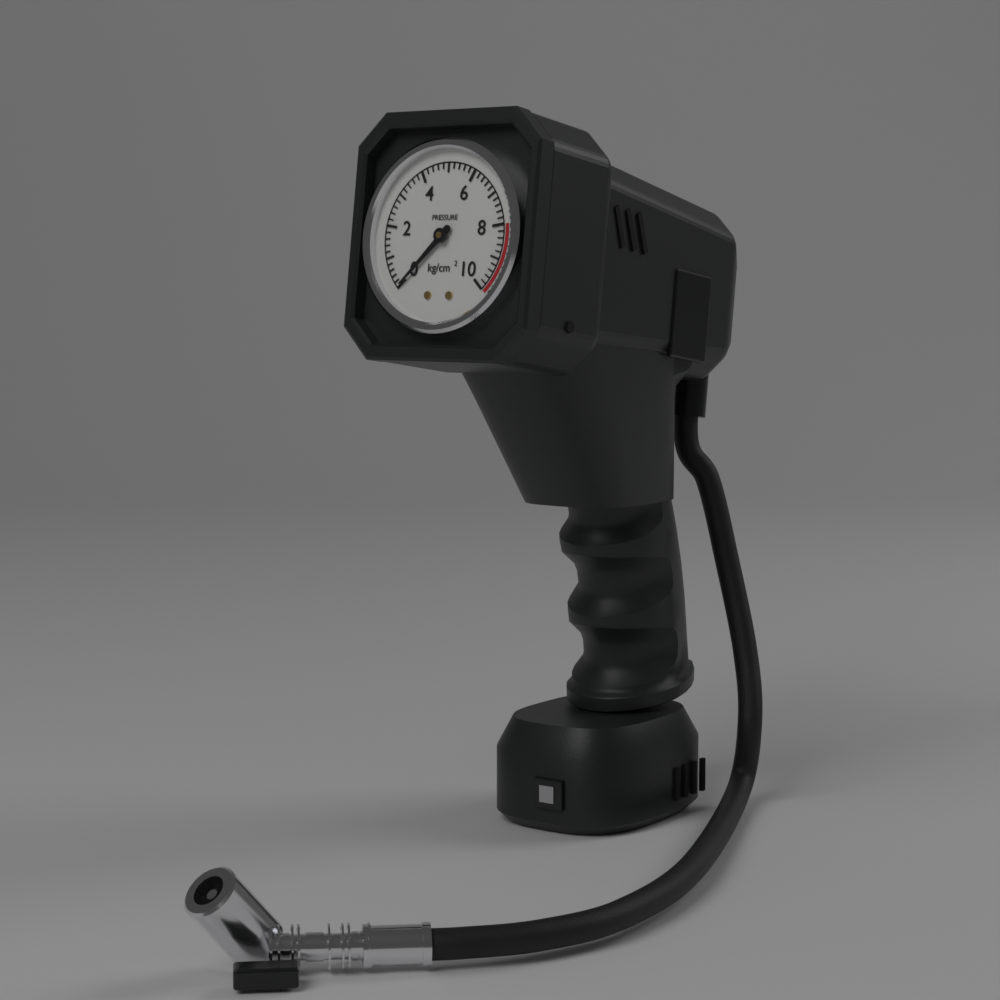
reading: 0.0 kg/cm²
